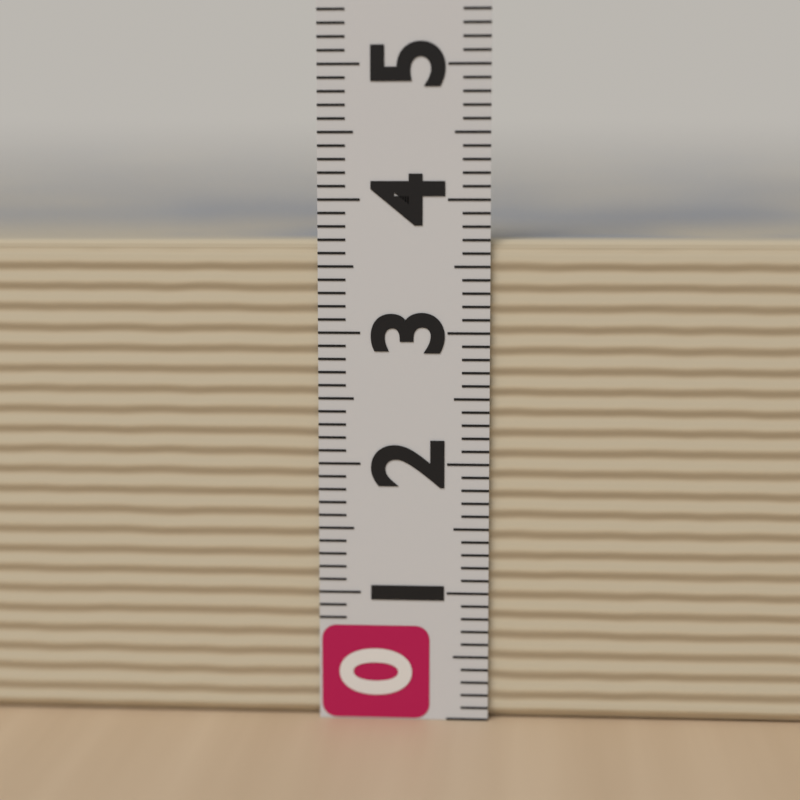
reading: 3.7 (no unit)
